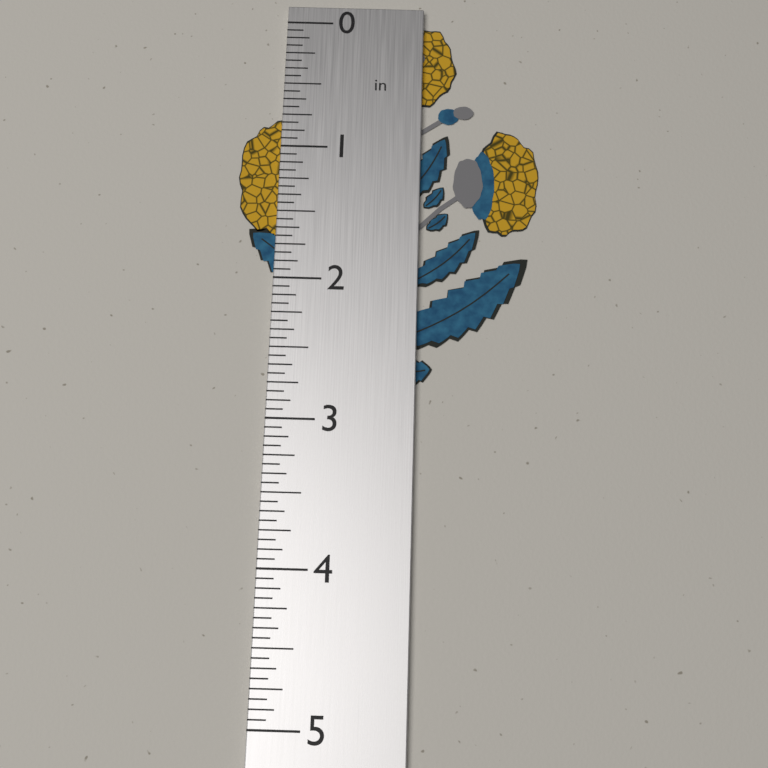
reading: 2.7500 in
